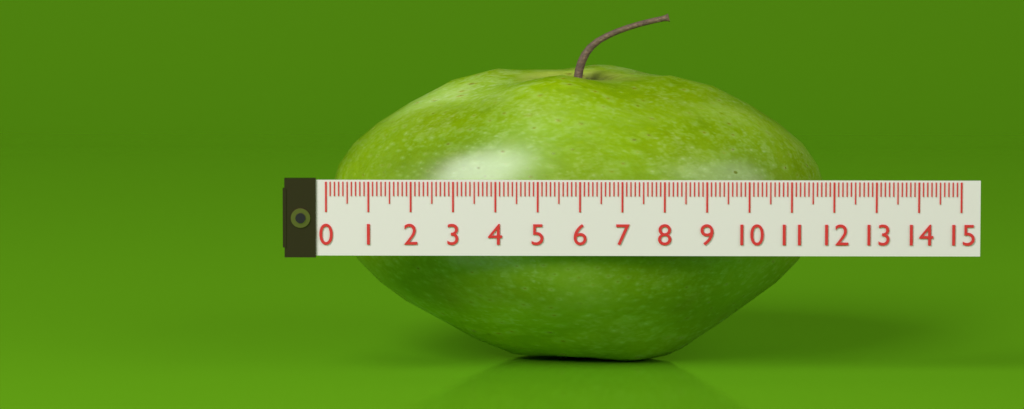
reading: 11.9 (no unit)
